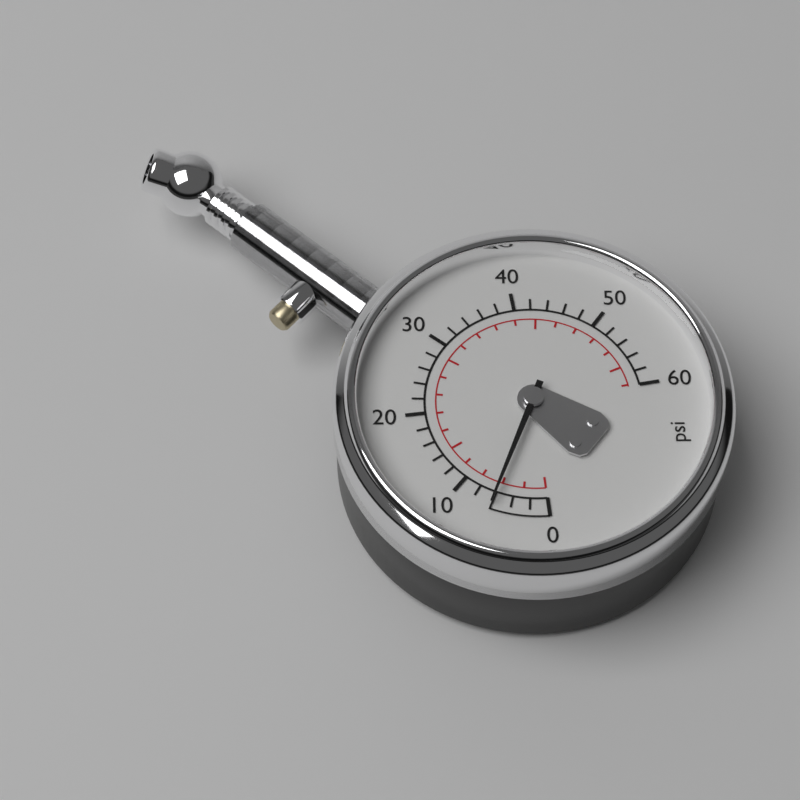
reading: 6 psi
